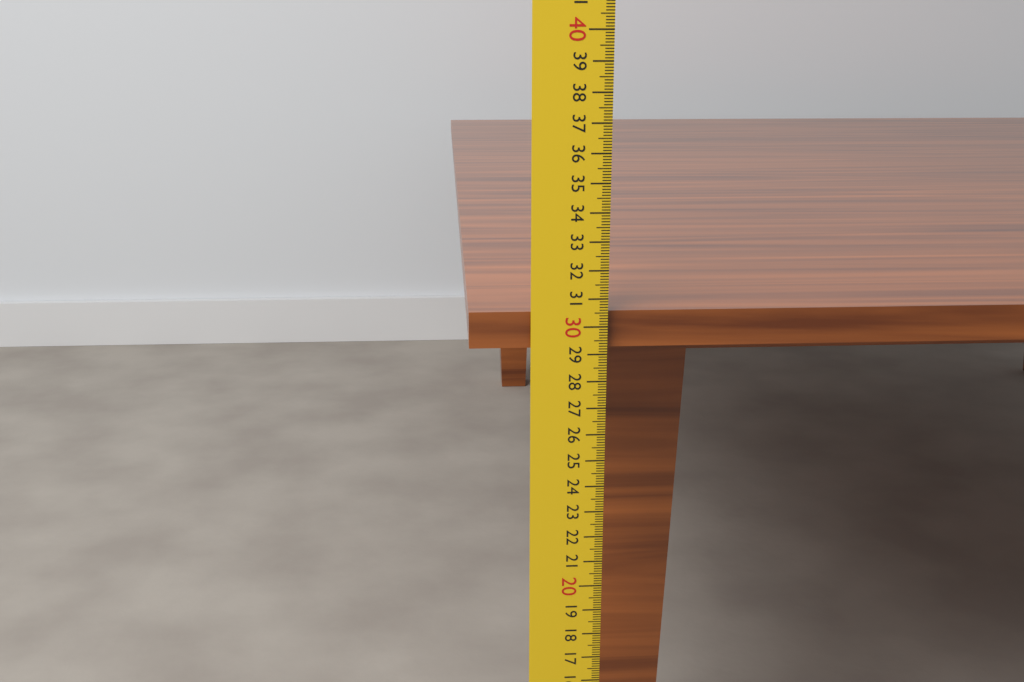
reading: 30.5 cm
